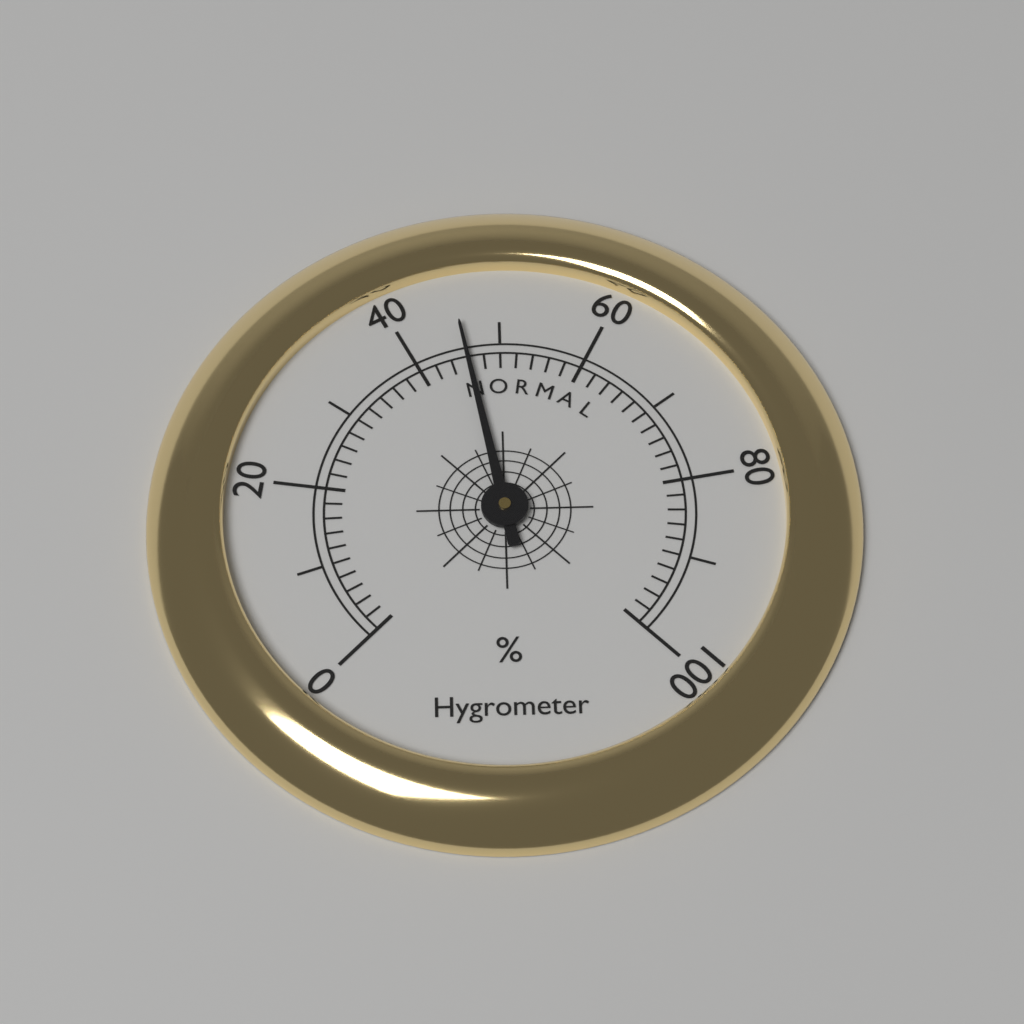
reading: 46 %
